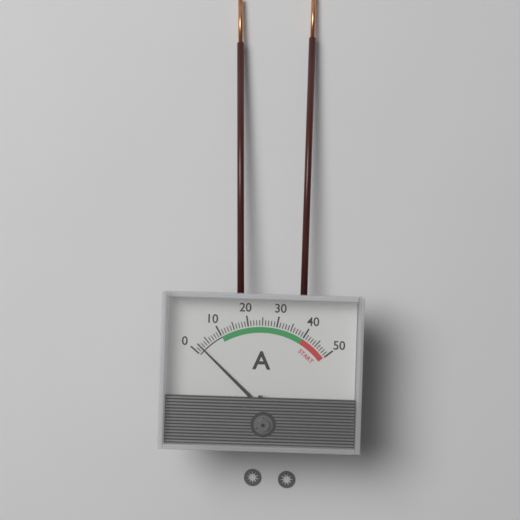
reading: 2 A
